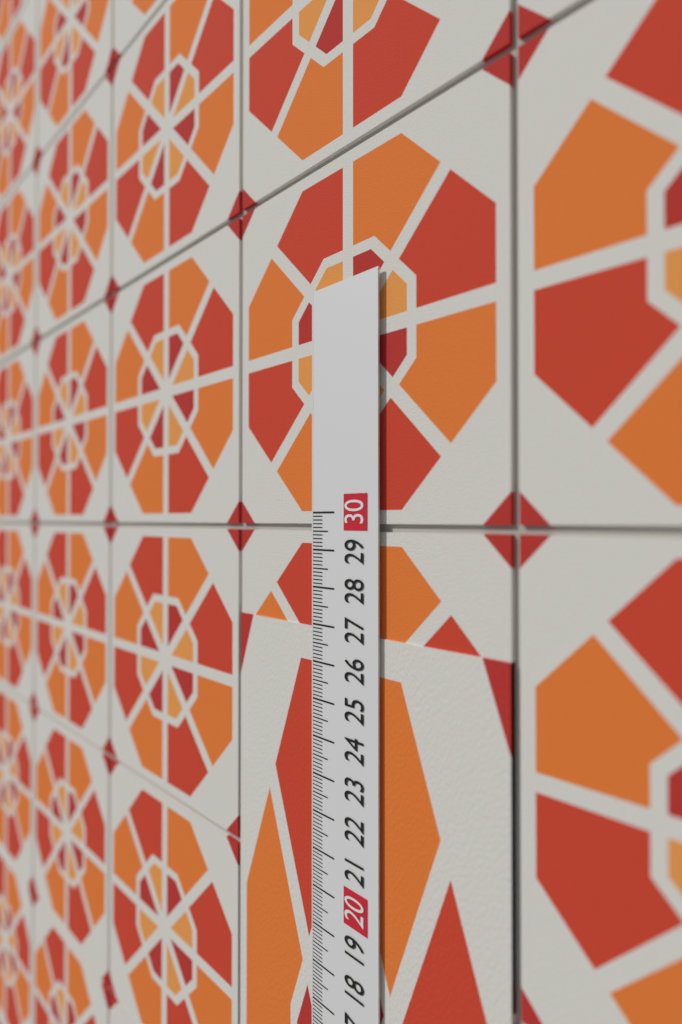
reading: 26.9 cm
